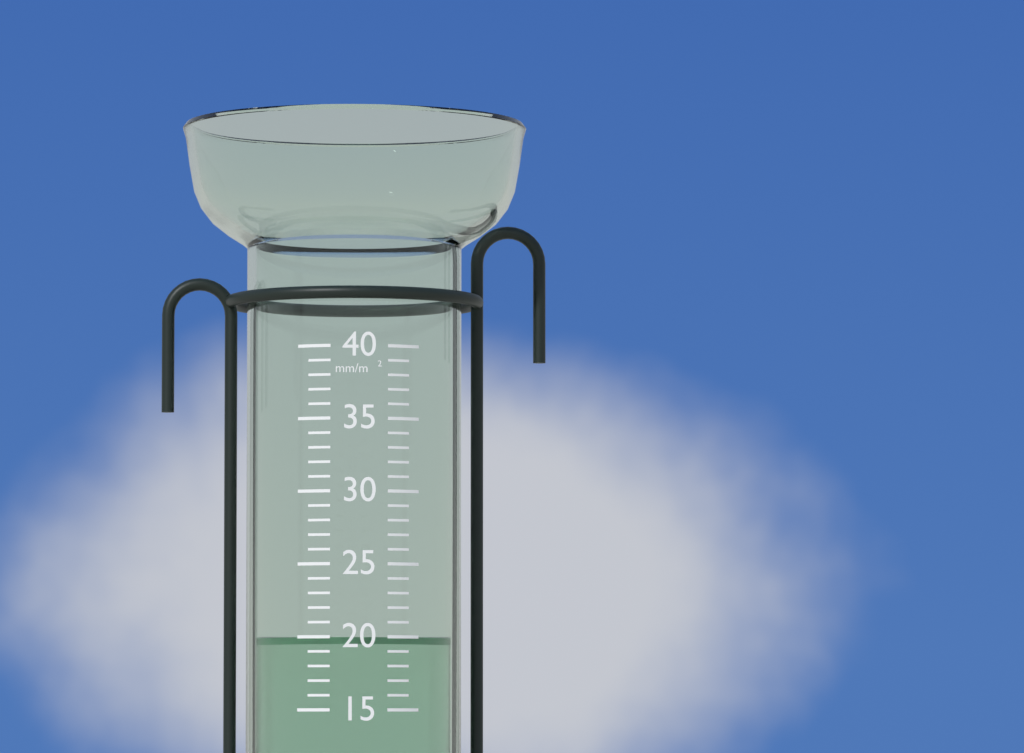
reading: 20 mm/m²
